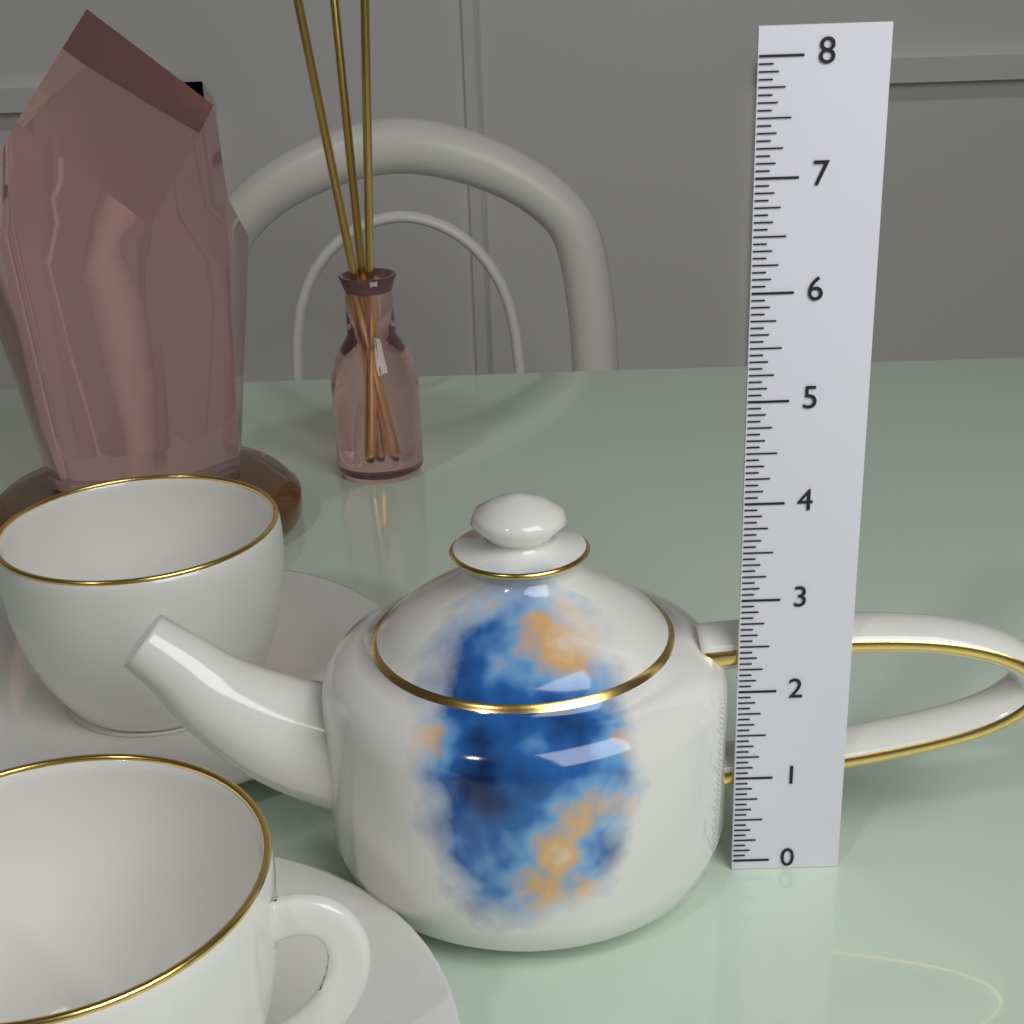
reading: 4.0000 (no unit)
